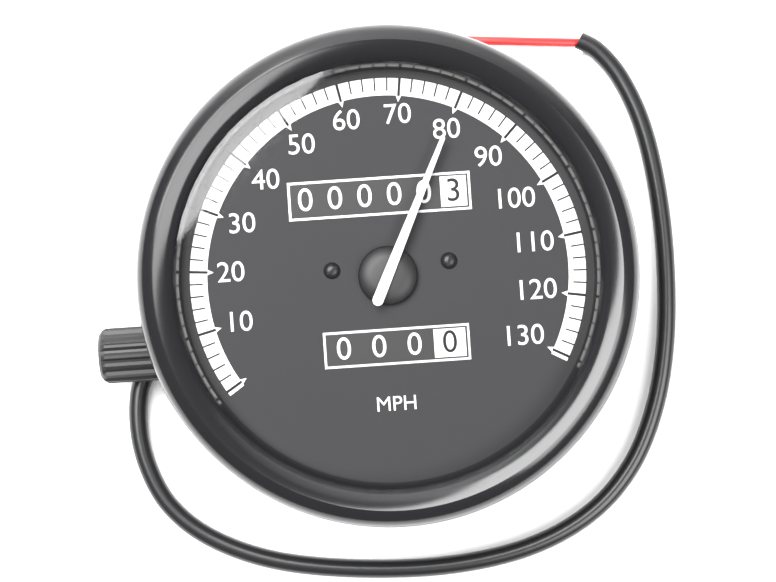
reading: 80 MPH
